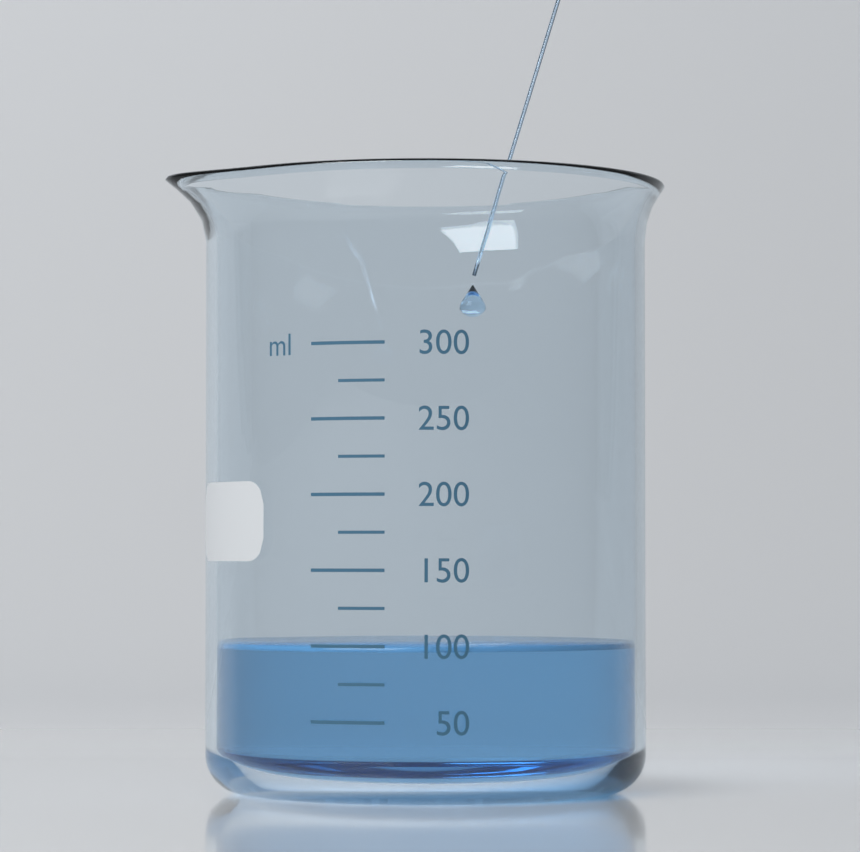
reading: 100 ml
